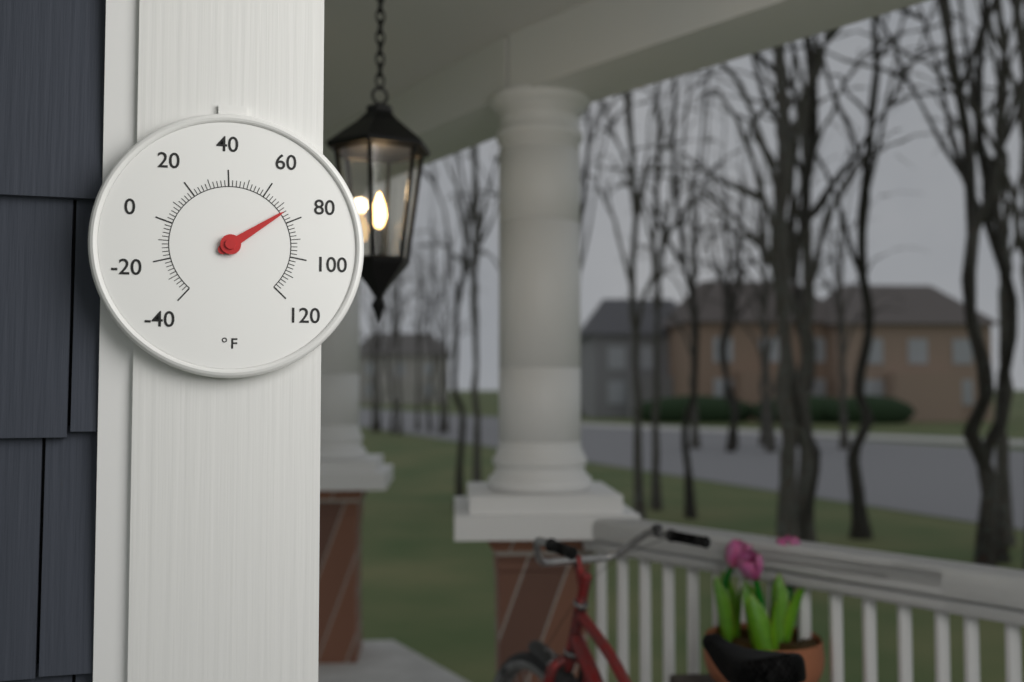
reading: 74 °F
